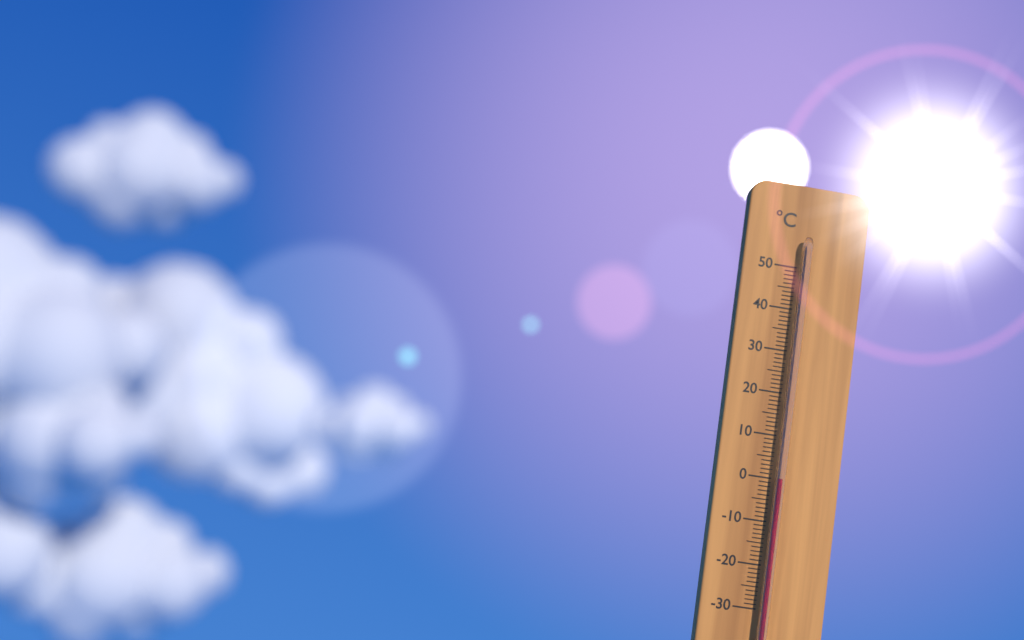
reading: 0 °C
